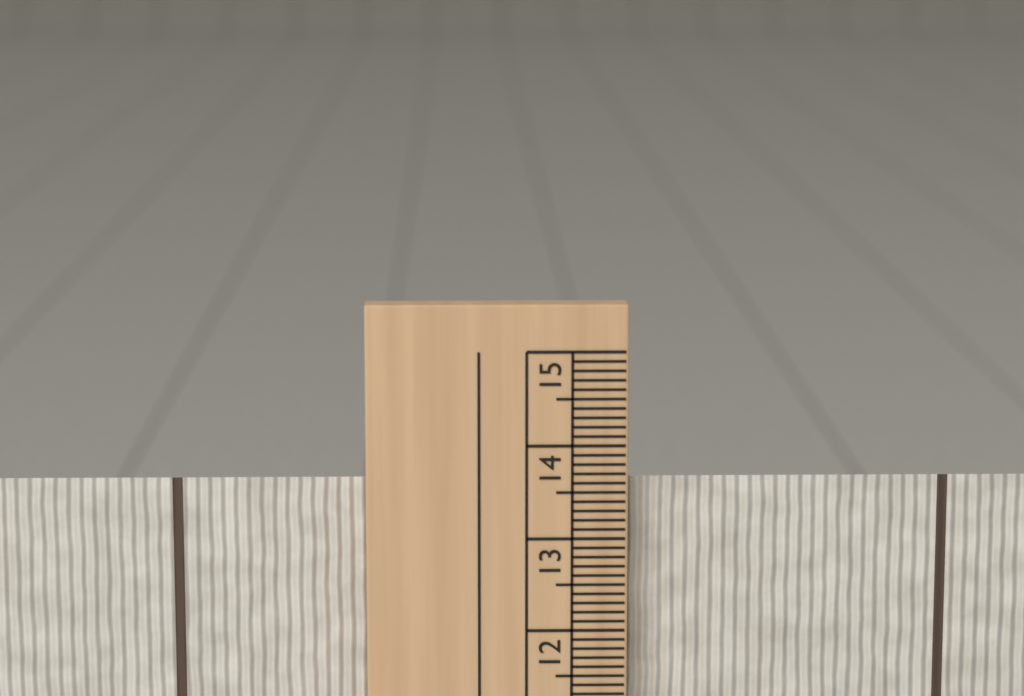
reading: 13.6 cm
